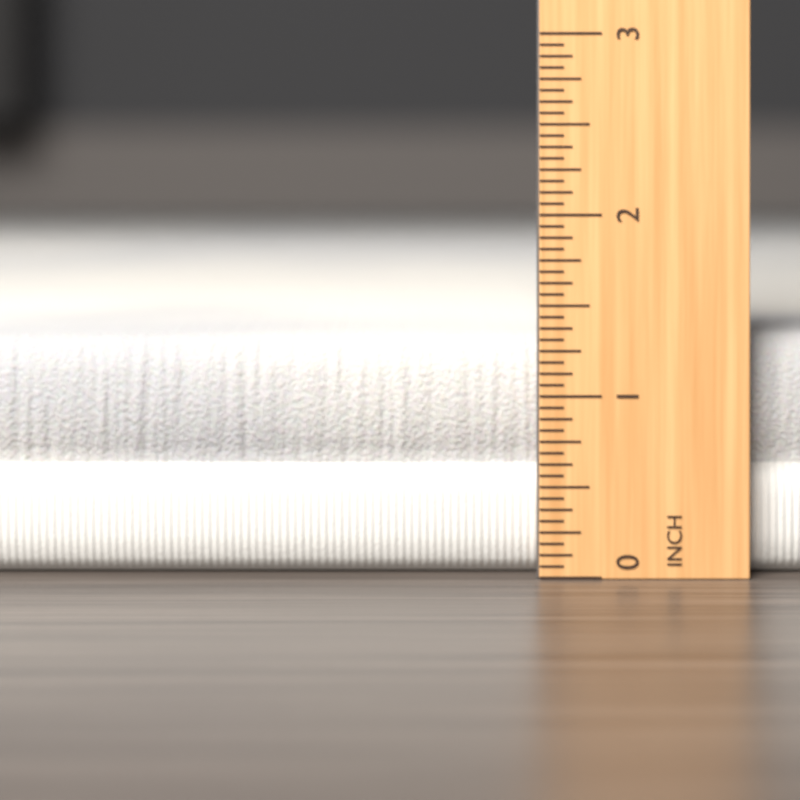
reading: 1.3125 inch
